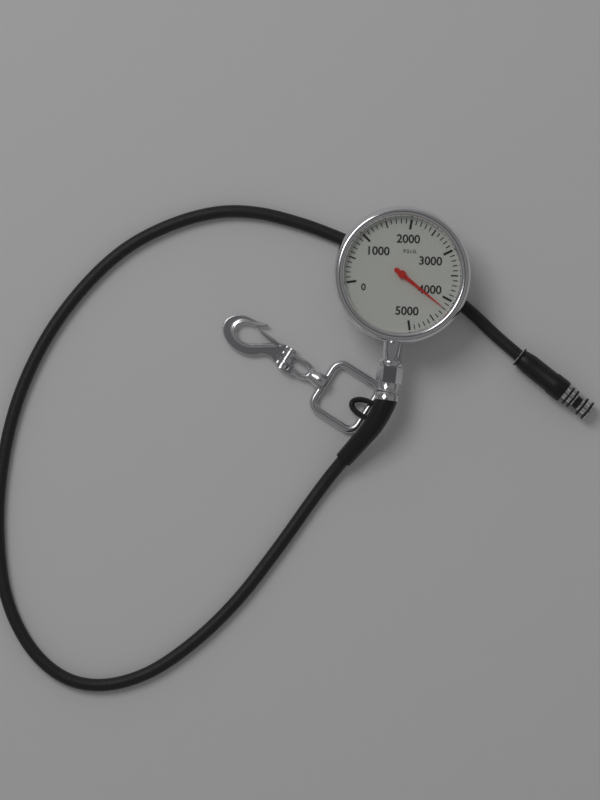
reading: 4200 psi
